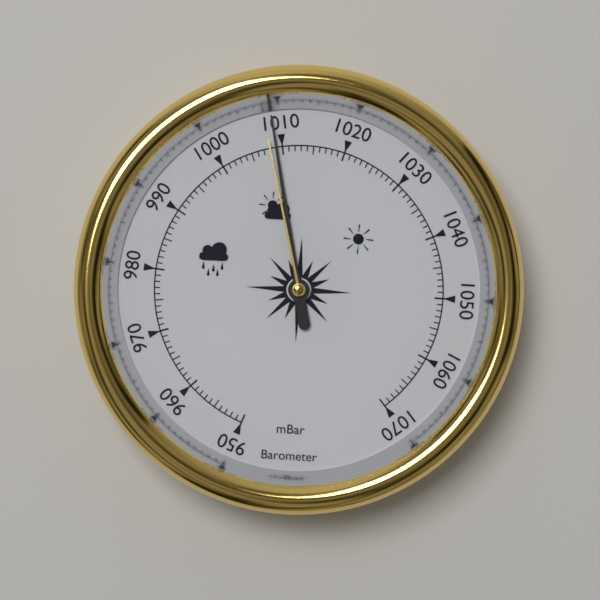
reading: 1009 mbar
